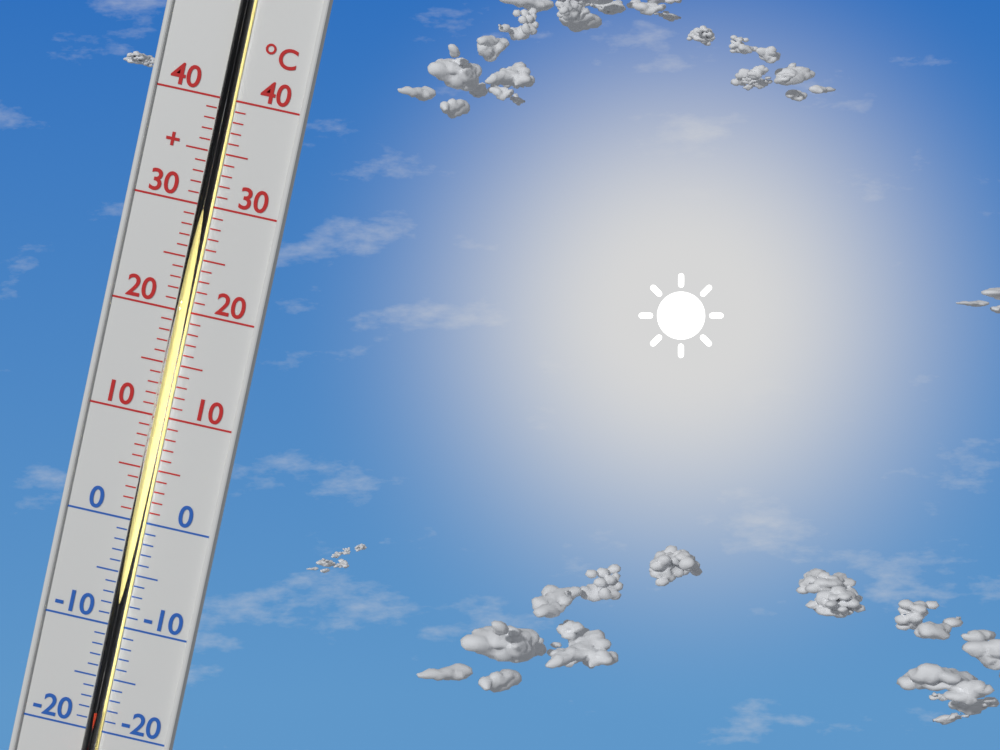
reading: -18 °C
